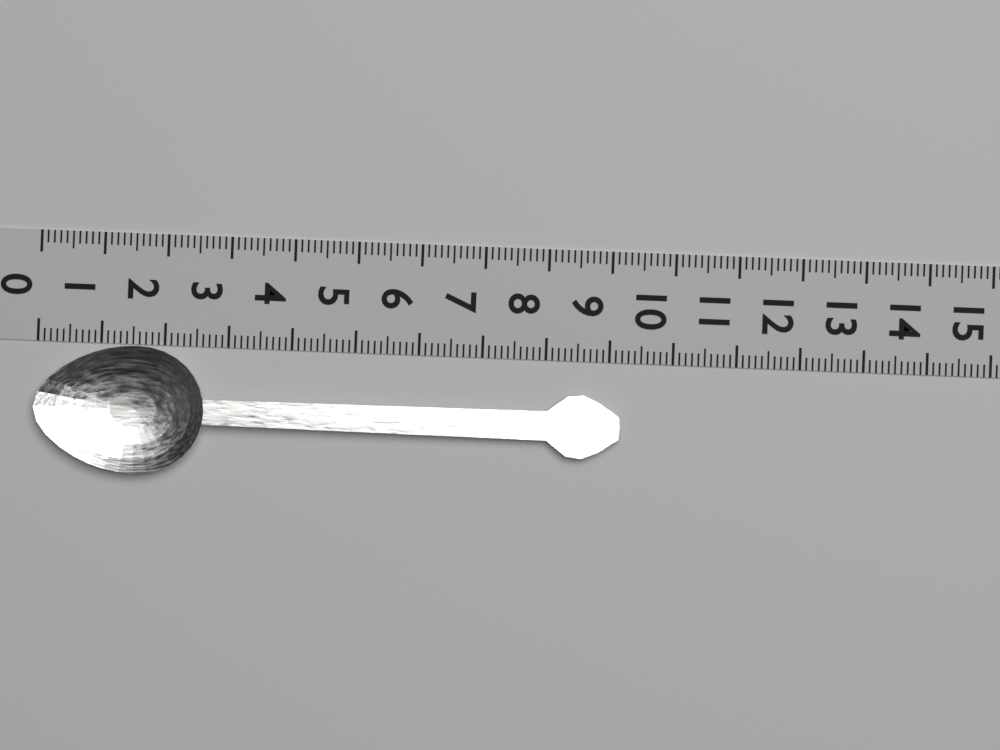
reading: 9.2 (no unit)
